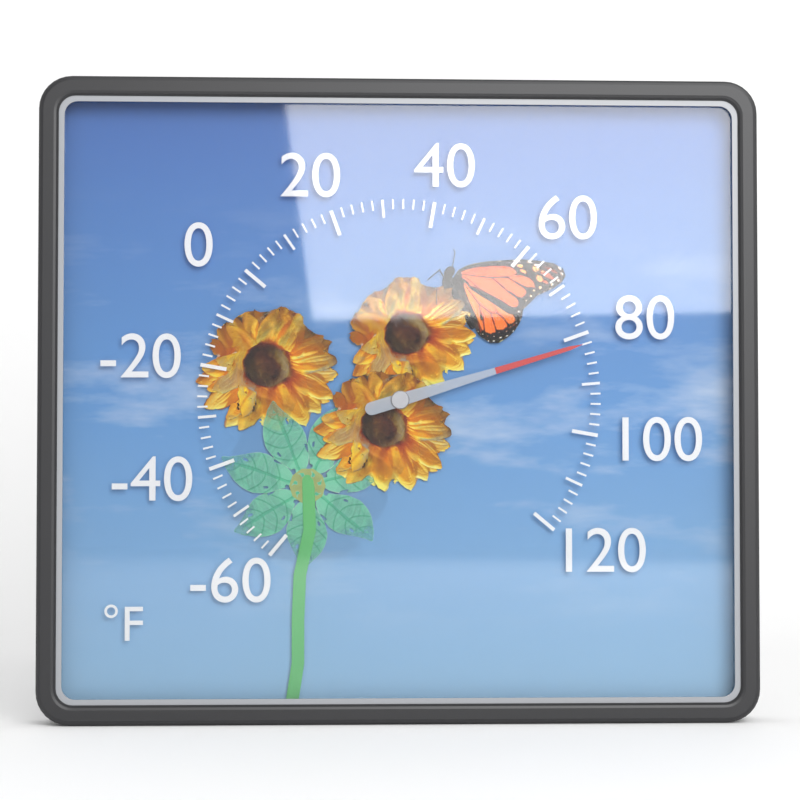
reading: 82 °F
